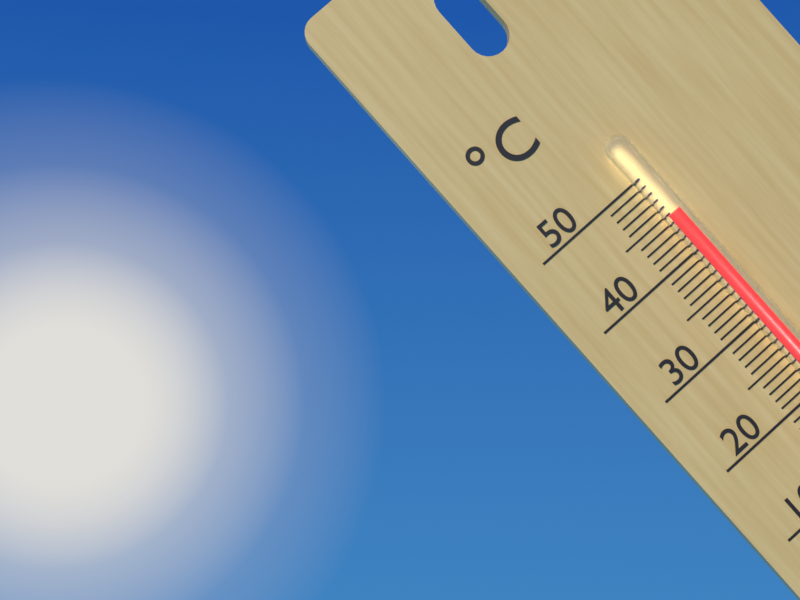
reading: 45 °C
